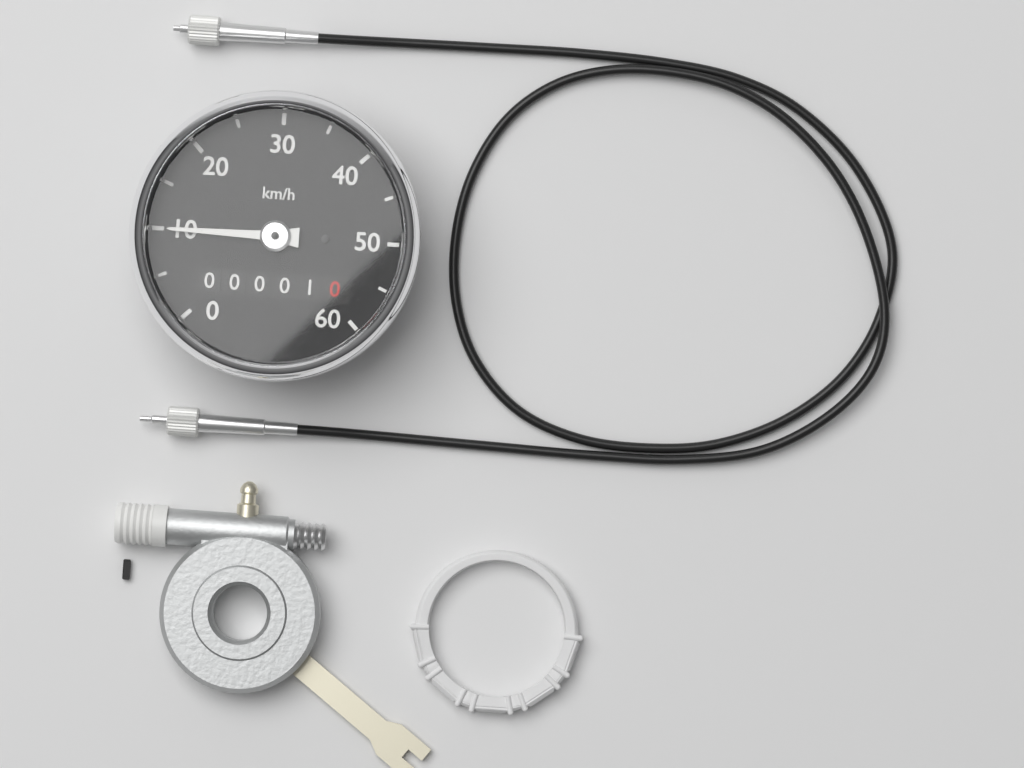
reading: 10 km/h
